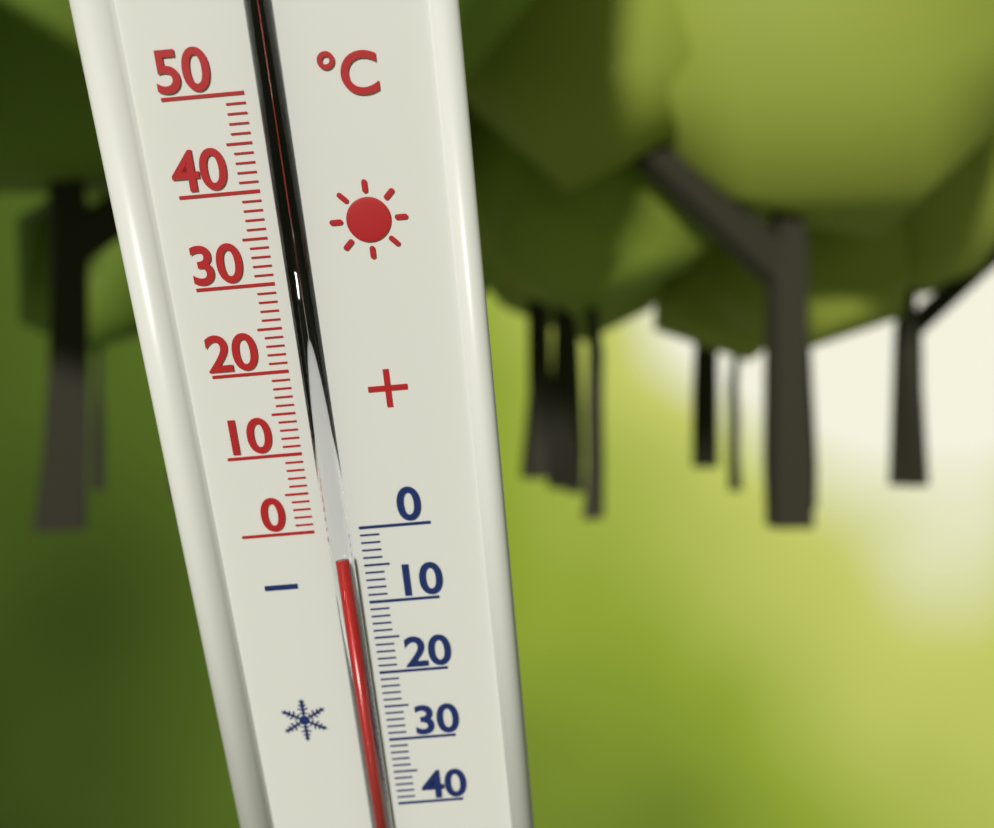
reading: -3 °C
